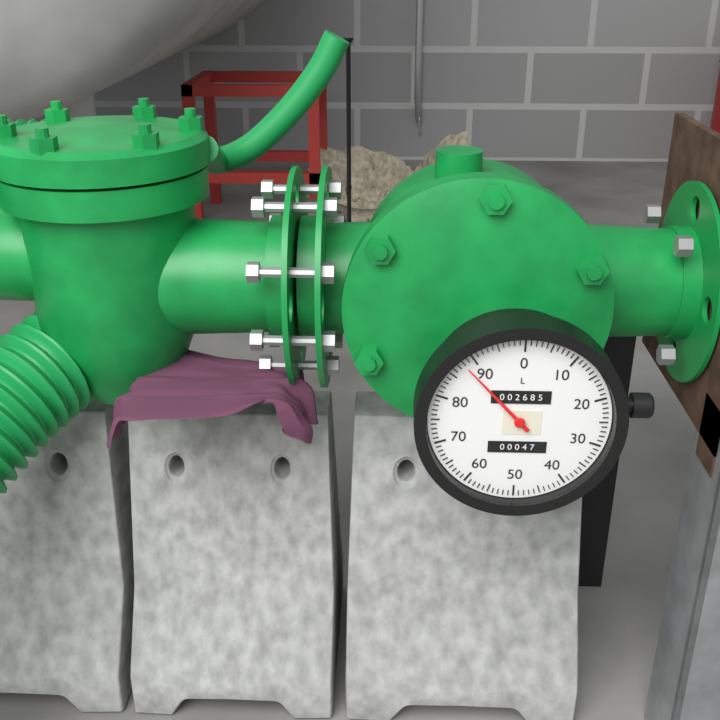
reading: 88 L
